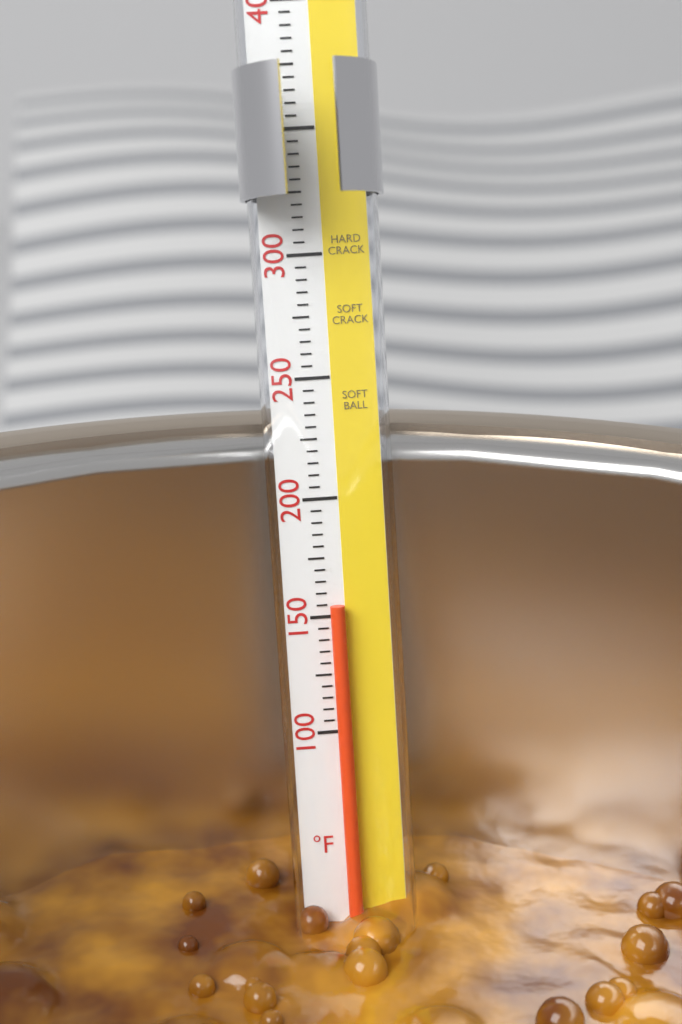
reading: 155 °F
